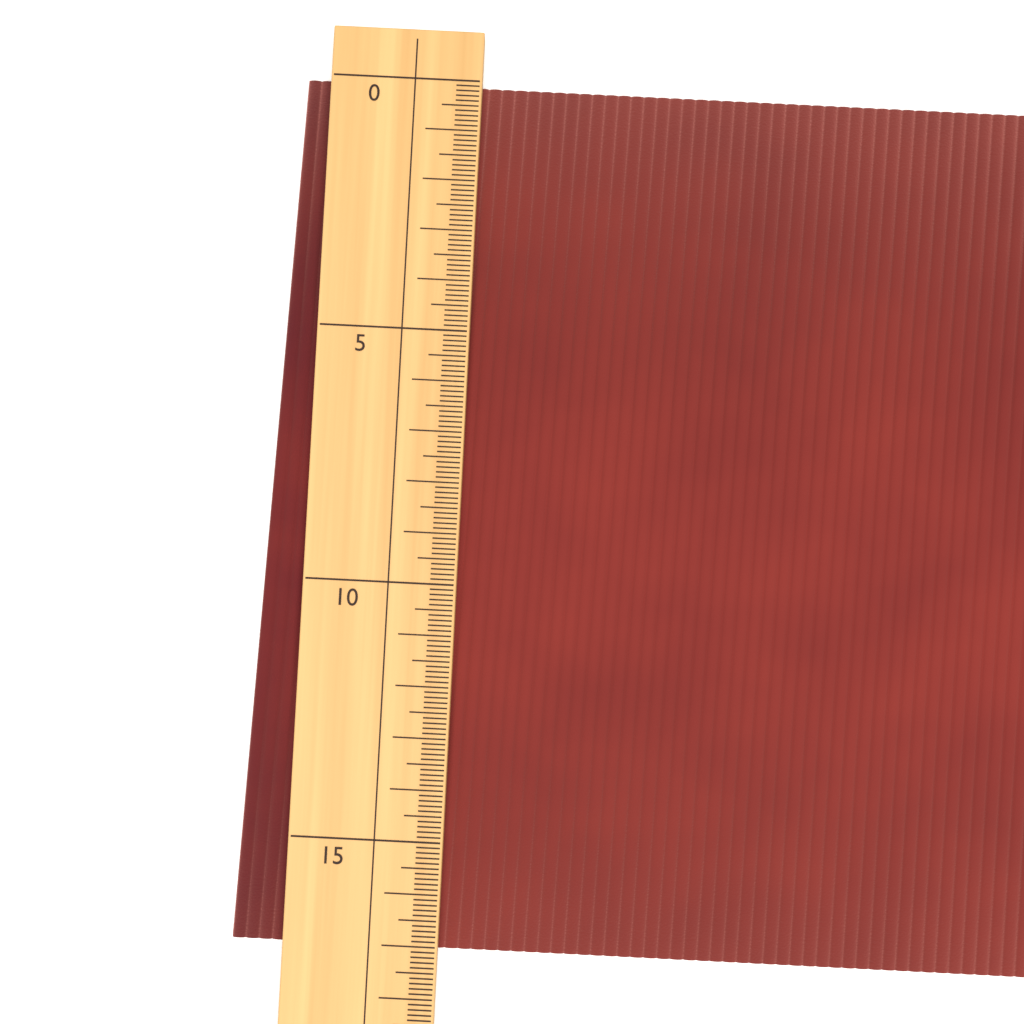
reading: 17.1 (no unit)
